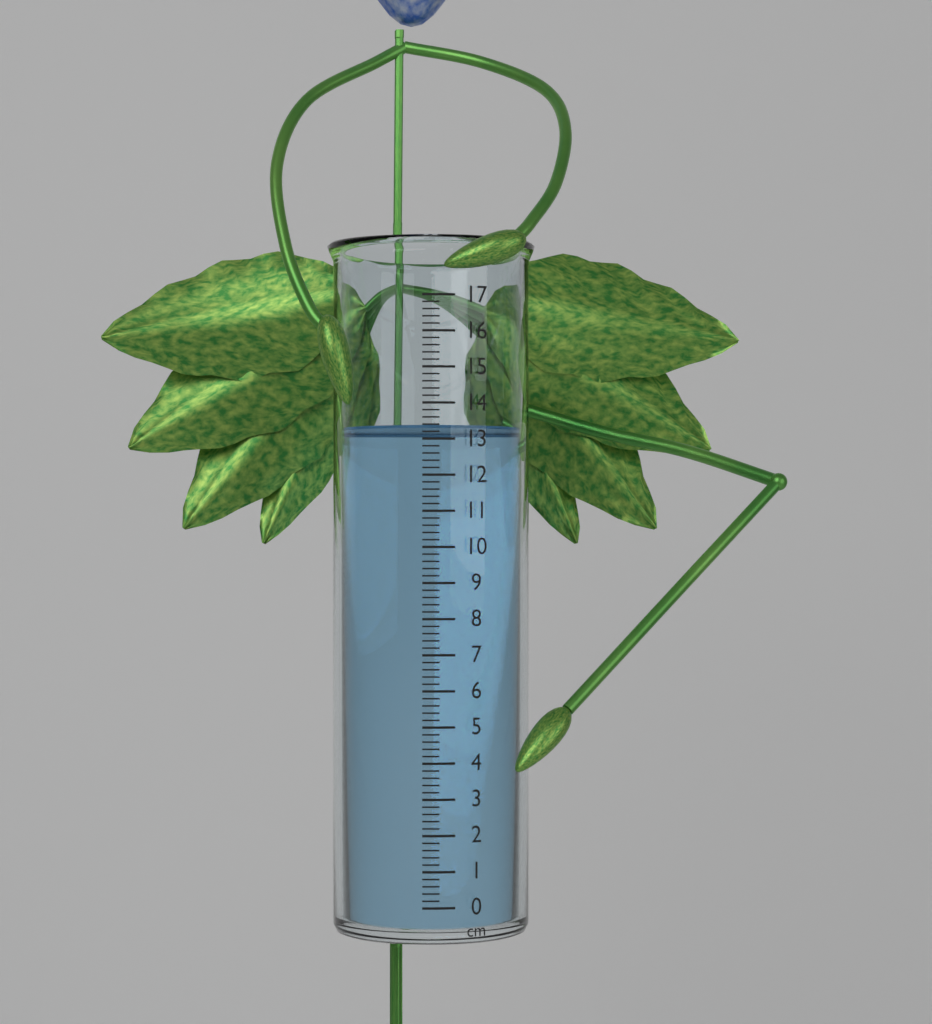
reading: 13.4 cm
